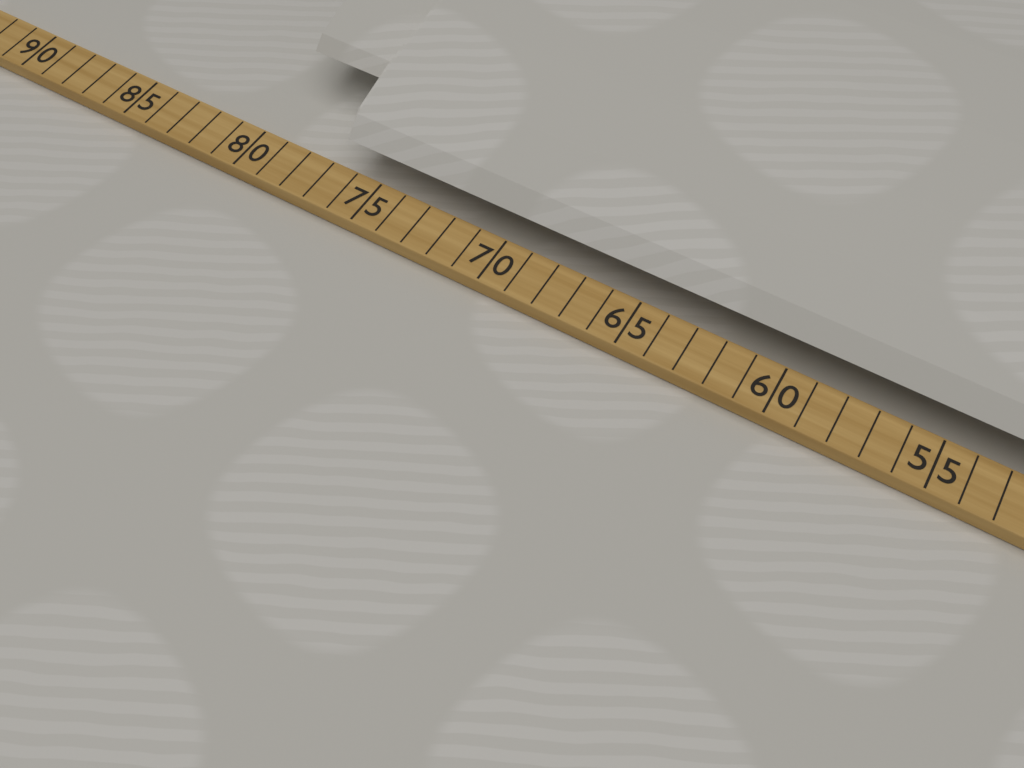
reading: 80 (no unit)
